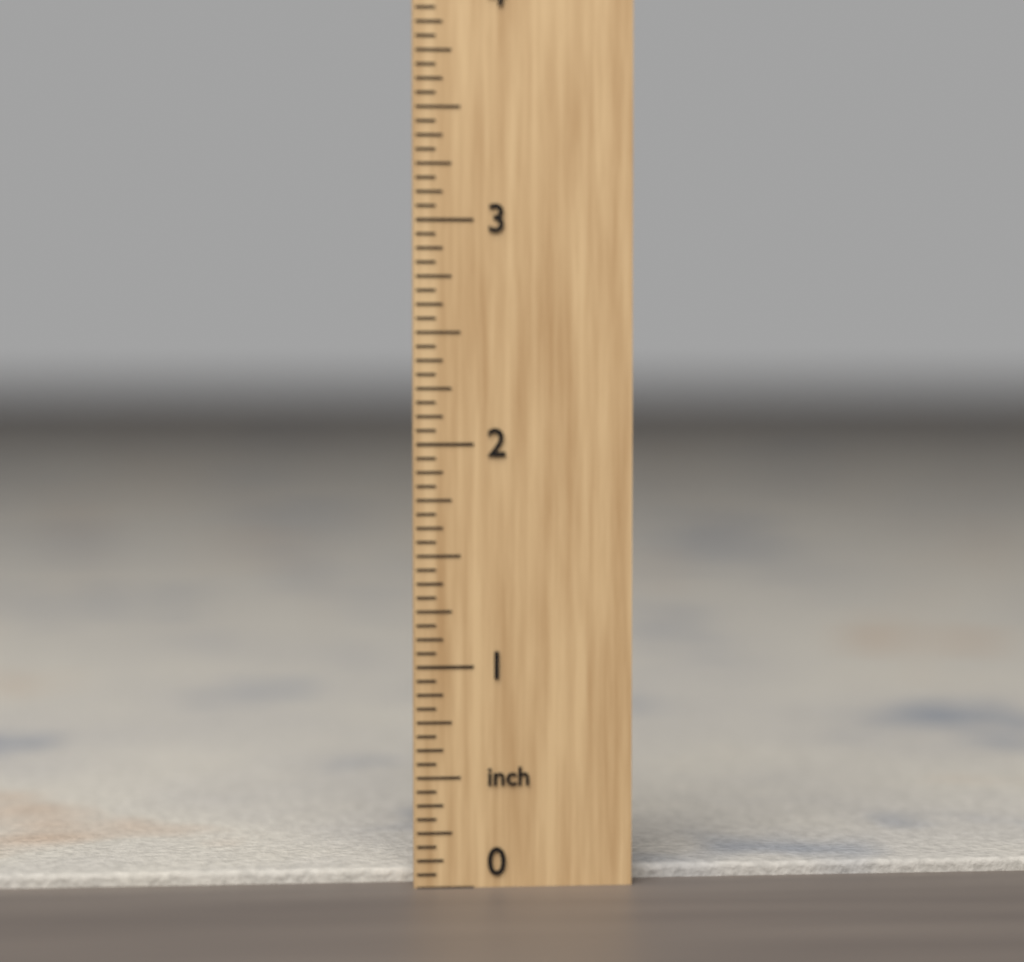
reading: 0.0625 inch
